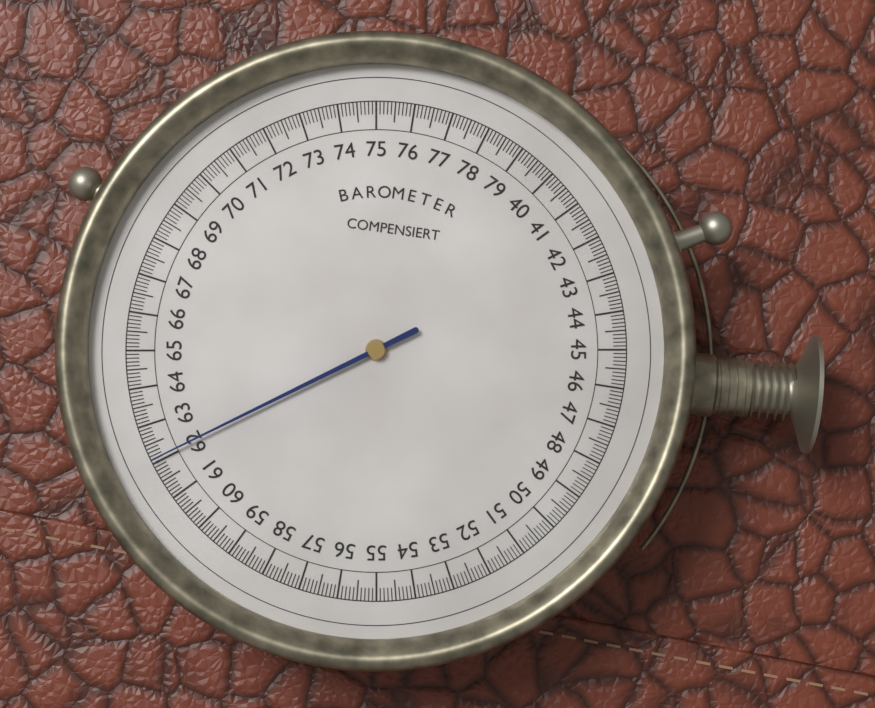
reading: 62.1 (no unit)
